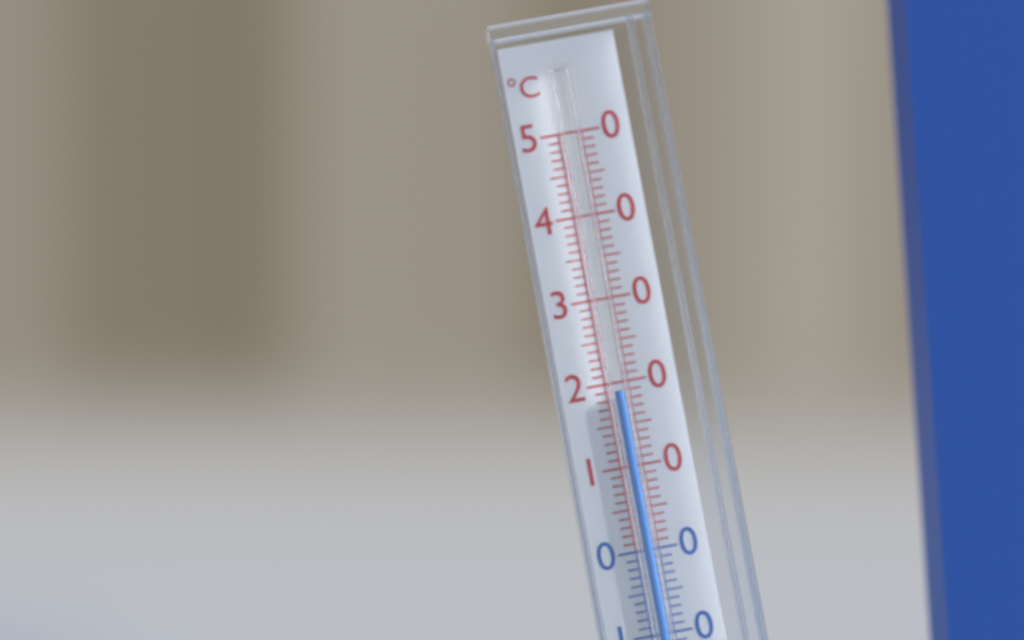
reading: 19 °C
